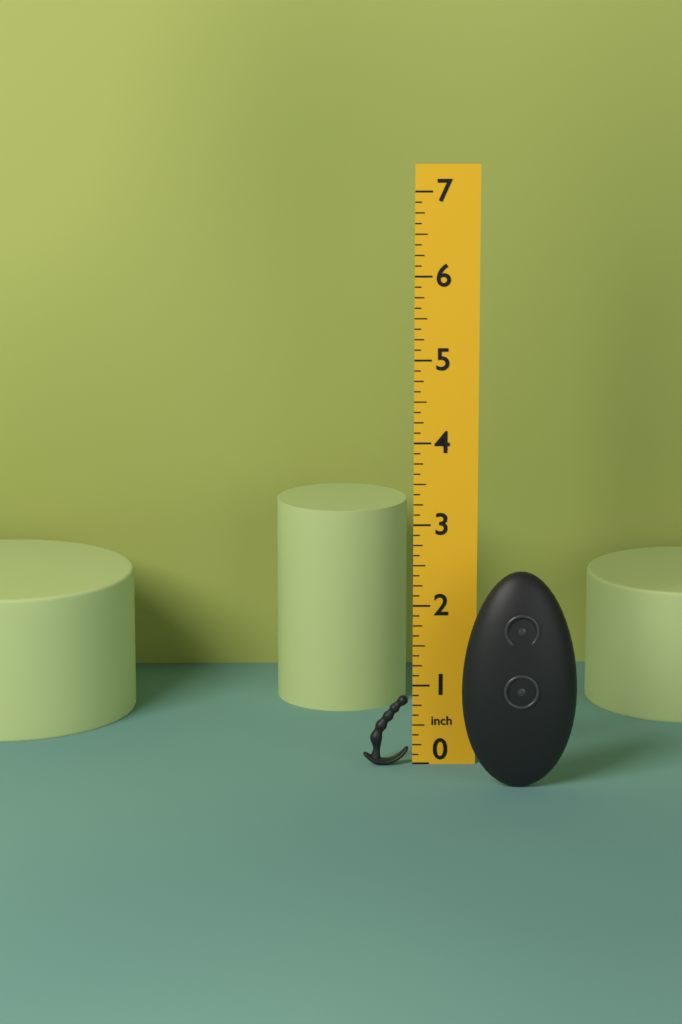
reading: 0.875 in
